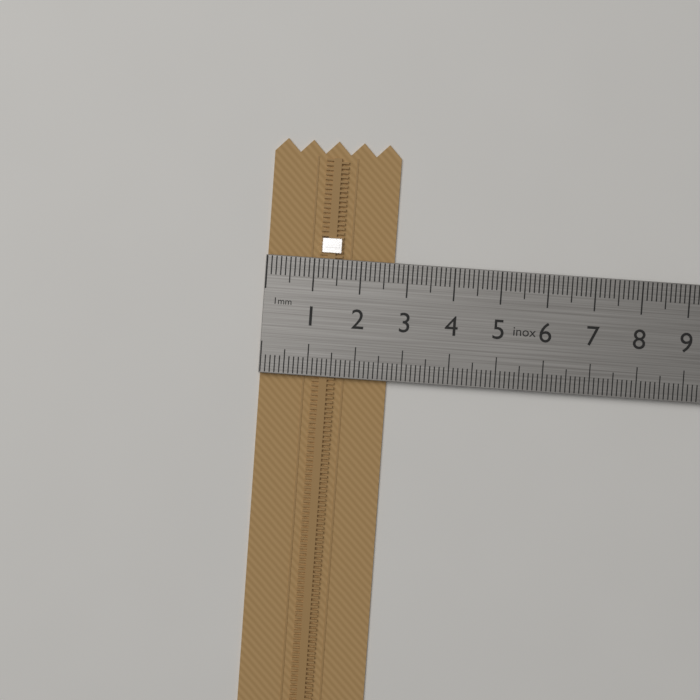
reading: 2.7 cm
